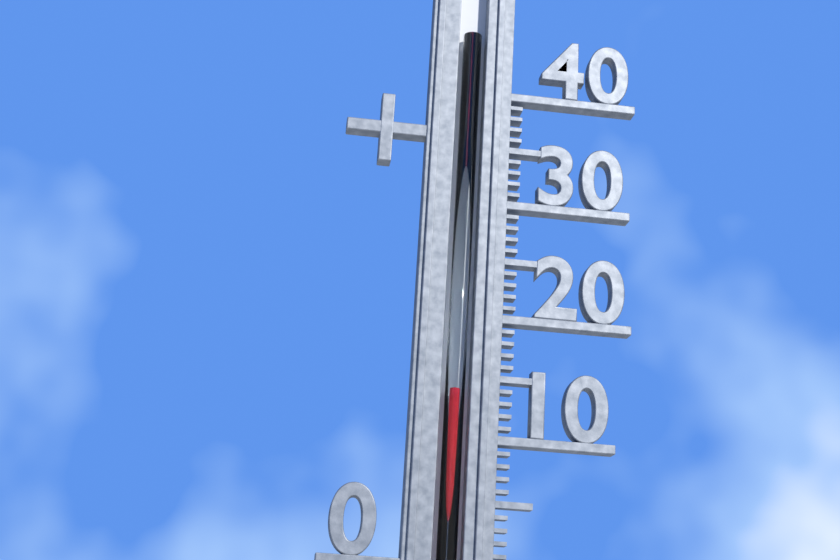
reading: 14 (no unit)
